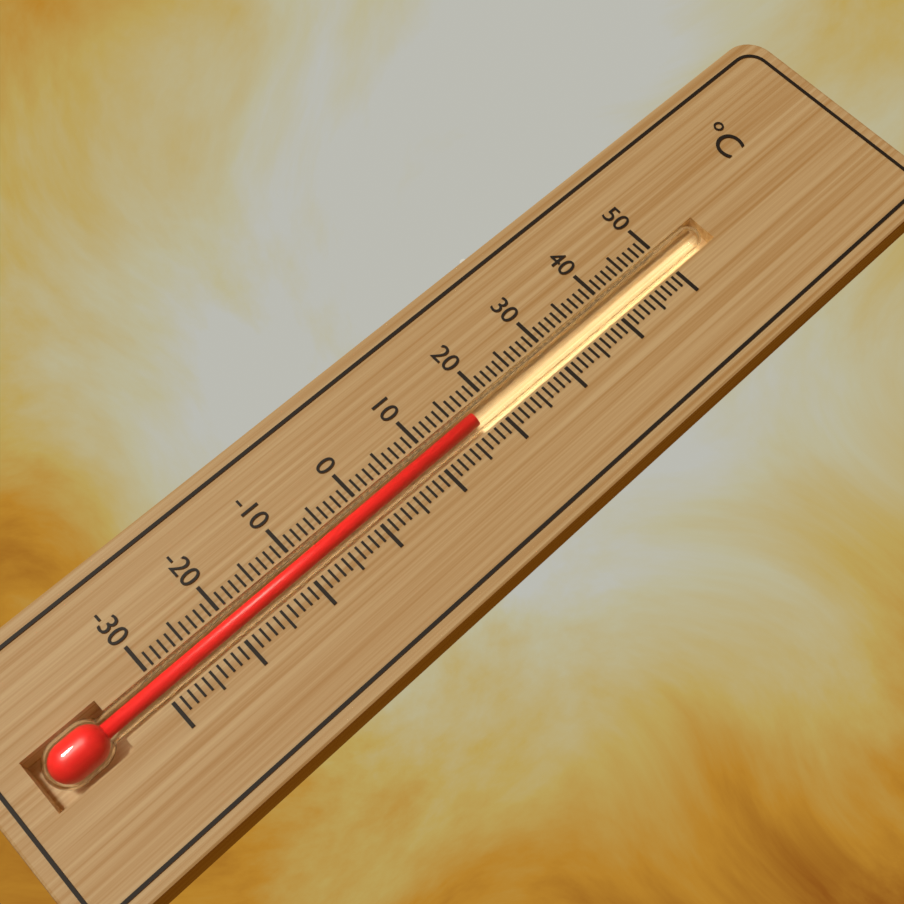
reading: 17 °C
